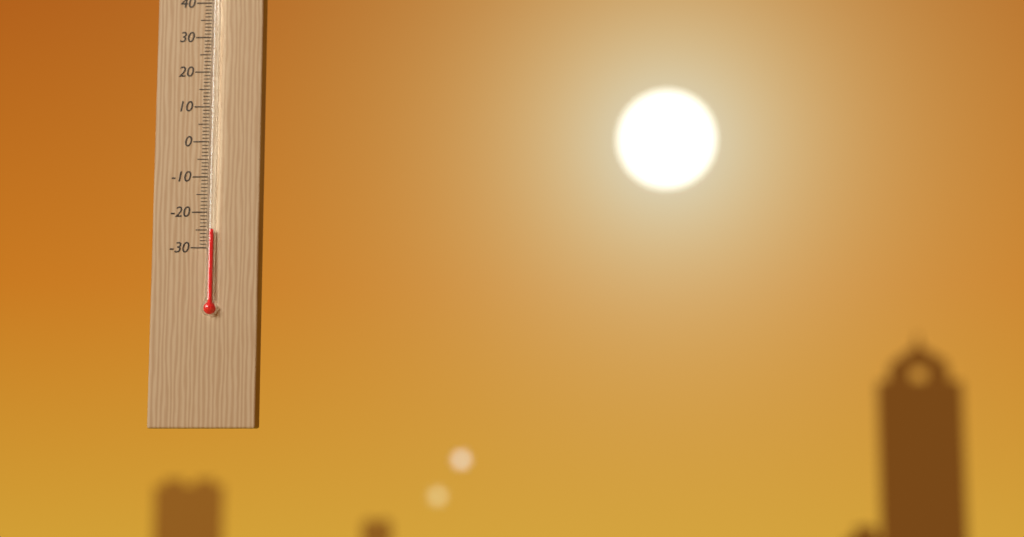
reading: -25 °C
